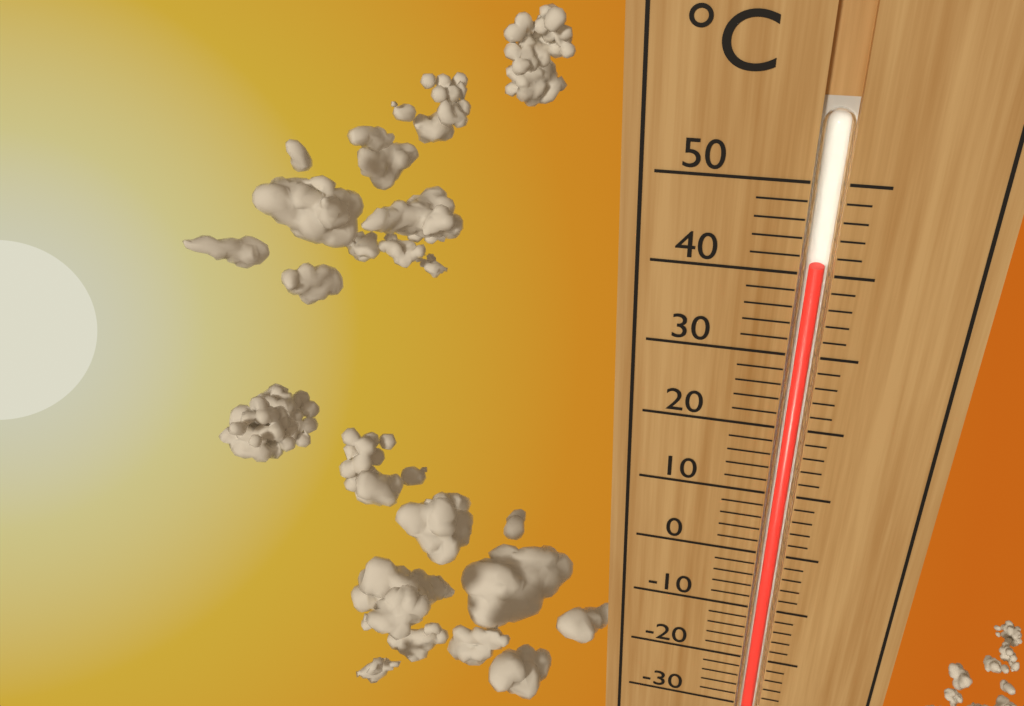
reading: 41 °C
